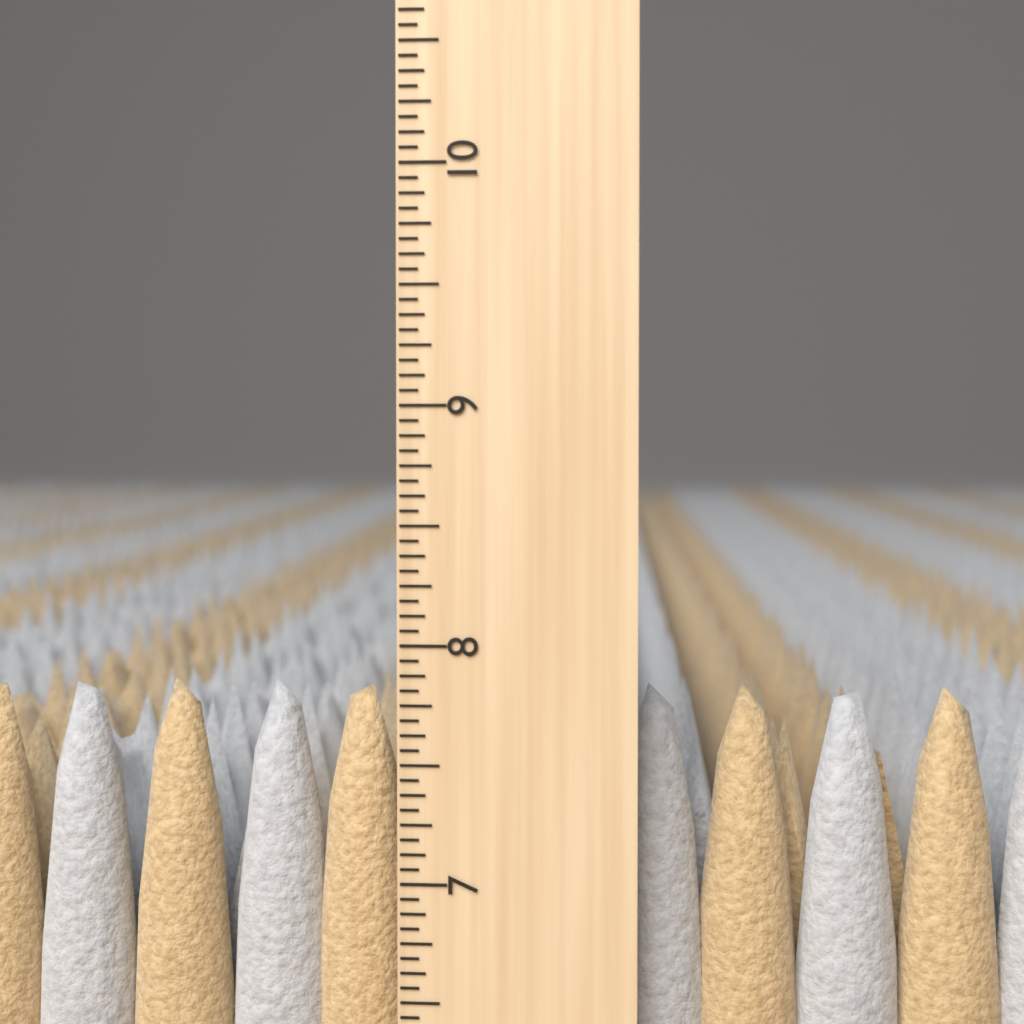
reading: 7.8125 inch
